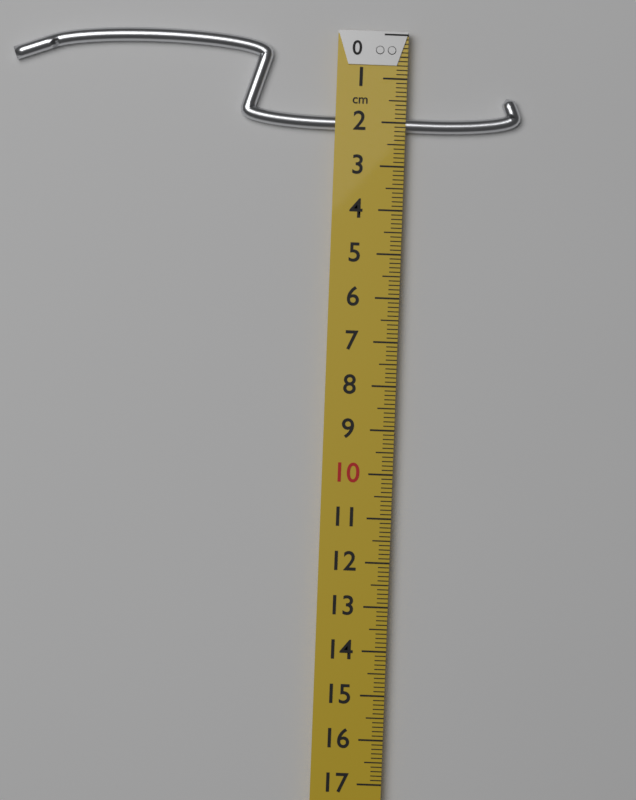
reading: 2.2 cm
